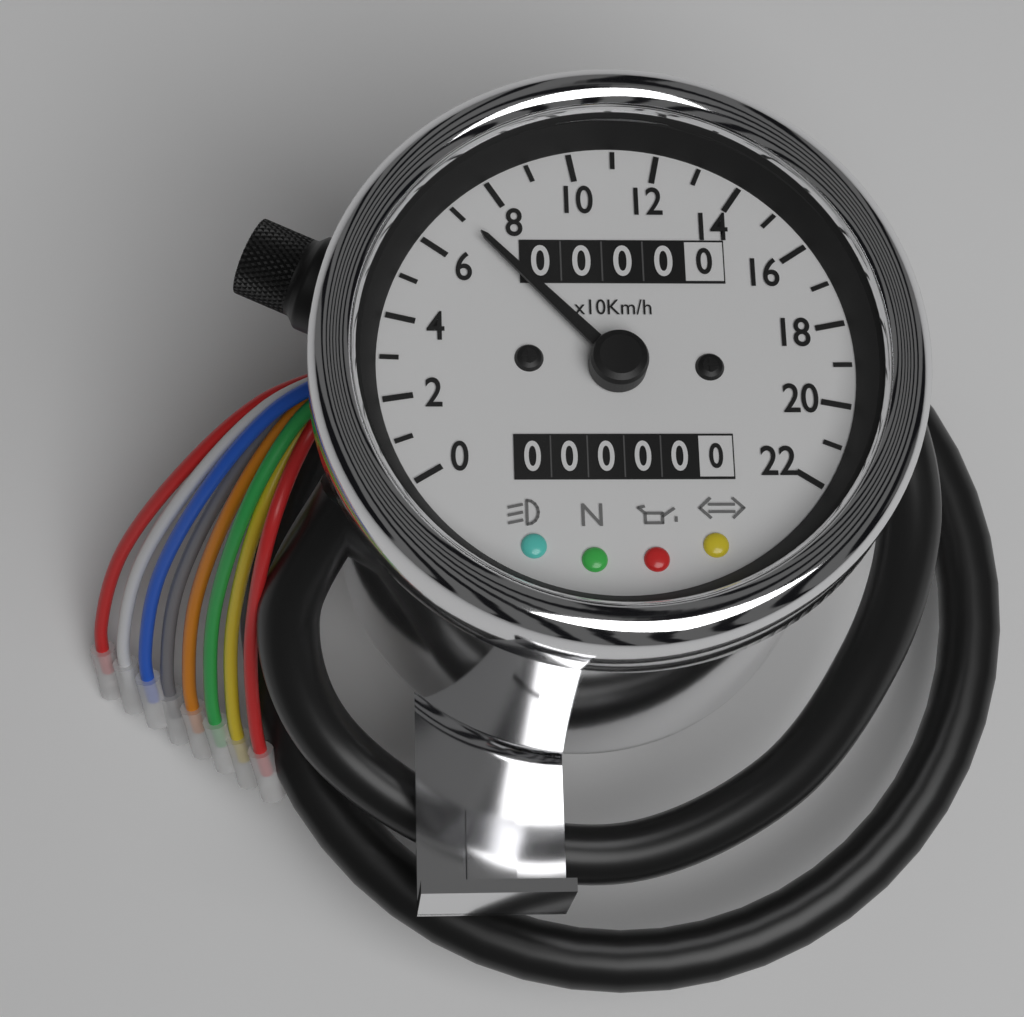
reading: 70 km/h
